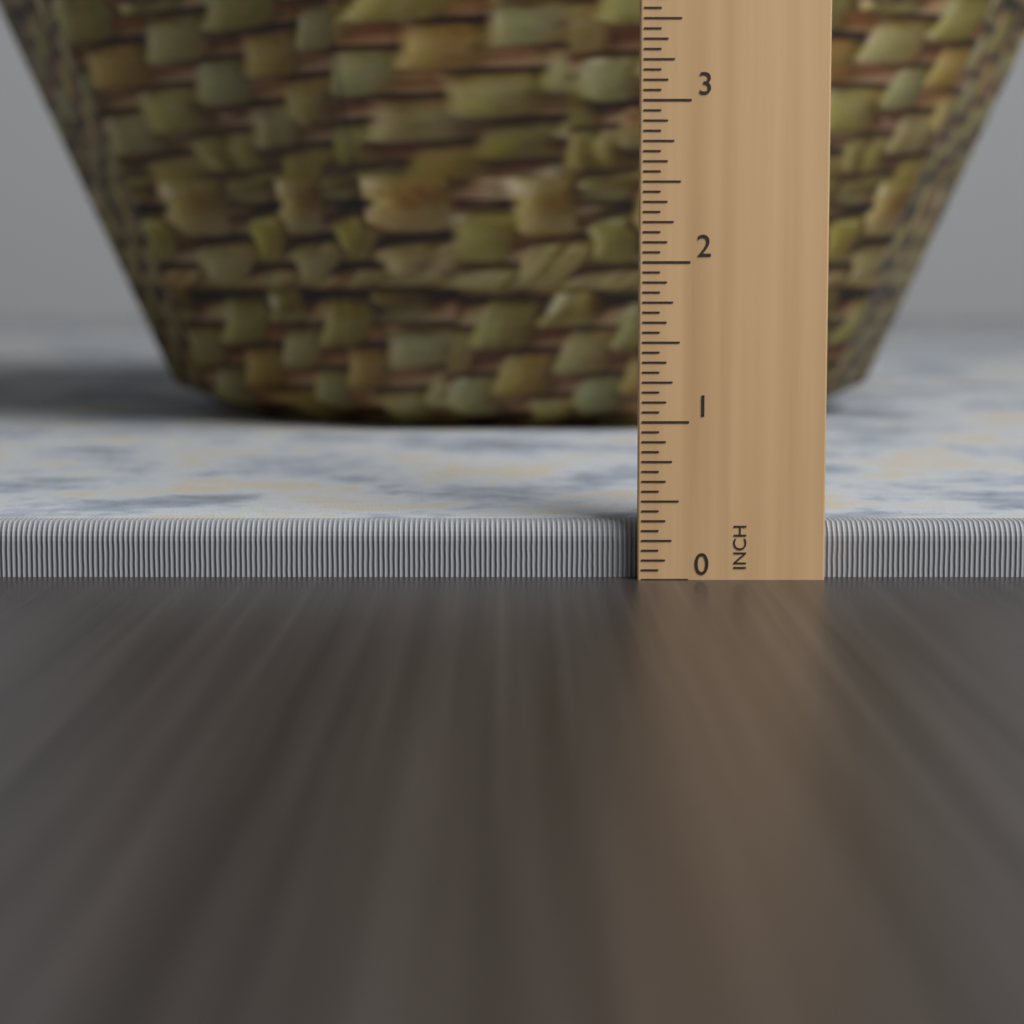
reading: 0.3500 in
